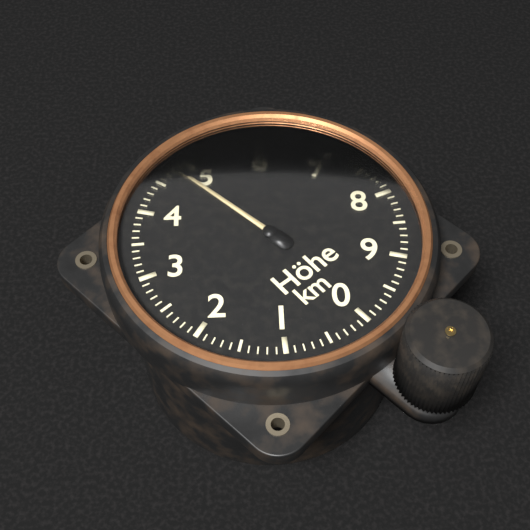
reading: 4.8 km
